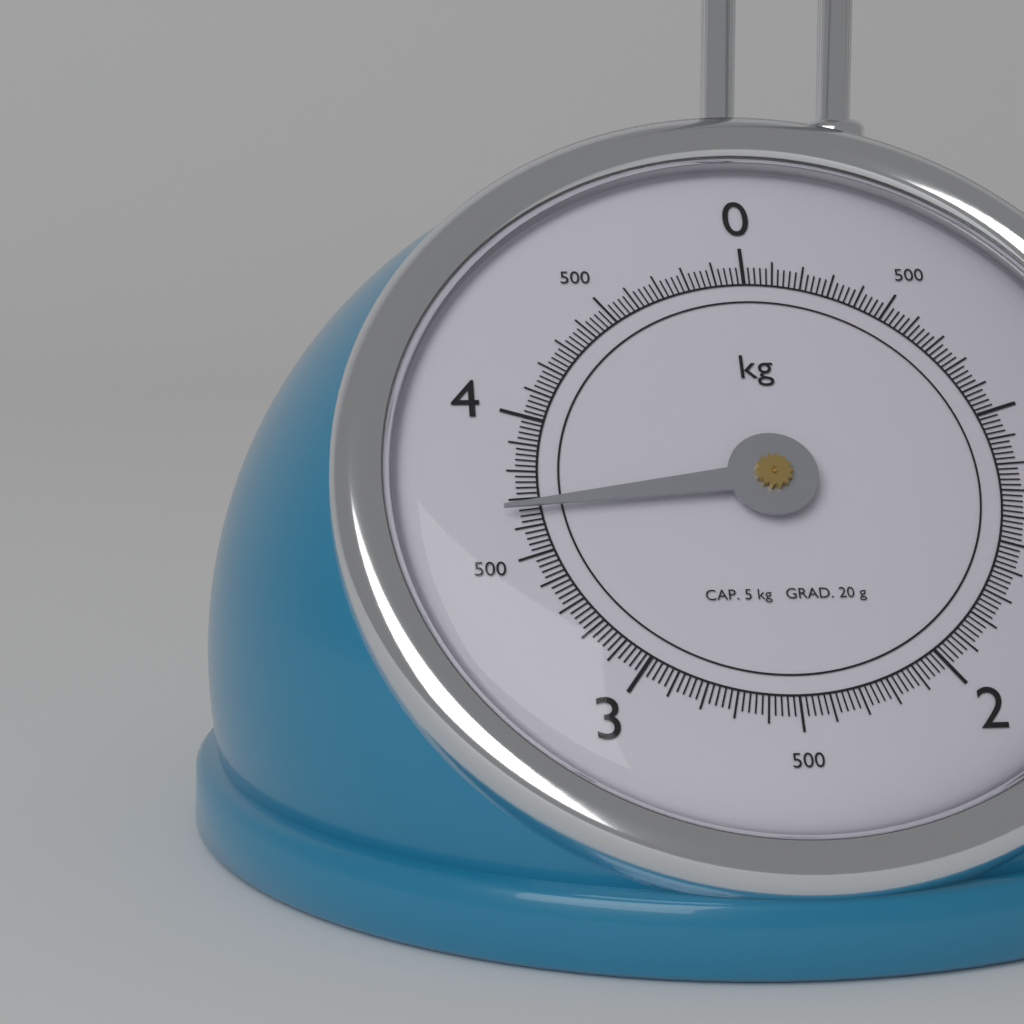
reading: 3.66 kg
